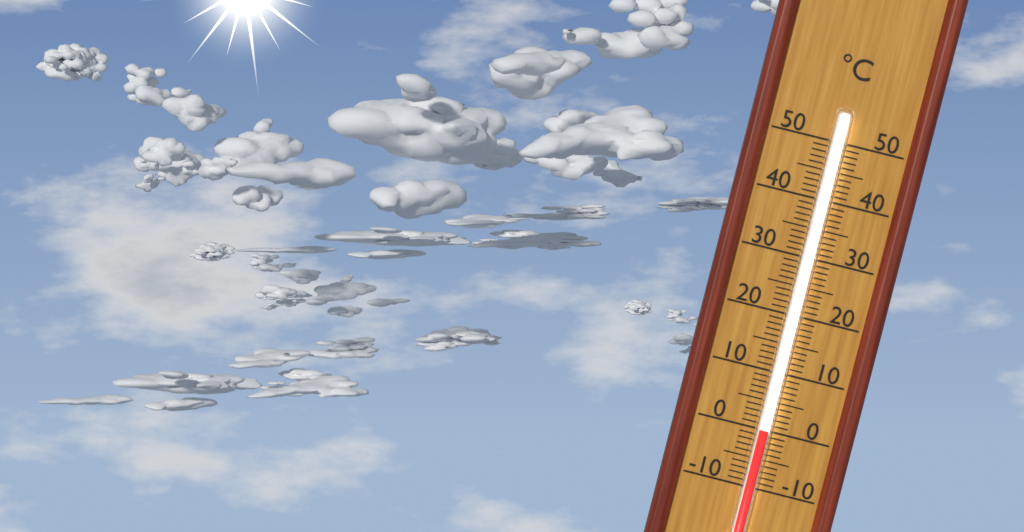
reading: 0 °C
